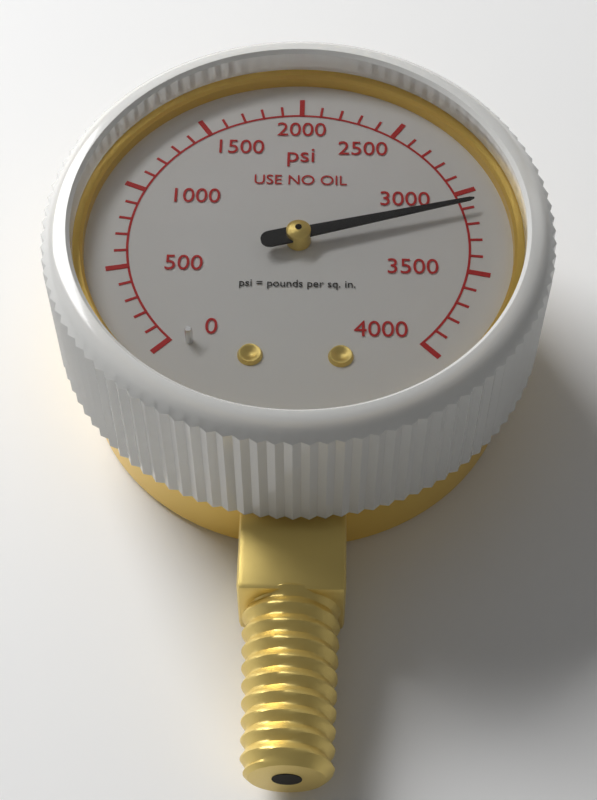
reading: 3100 psi
